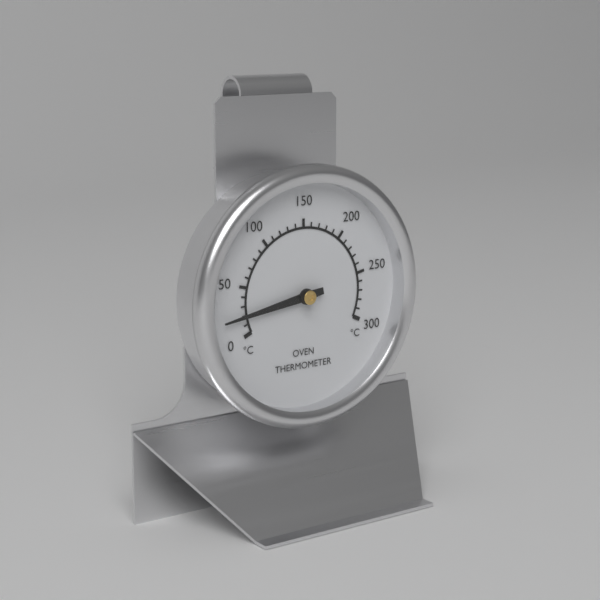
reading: 20 °C
